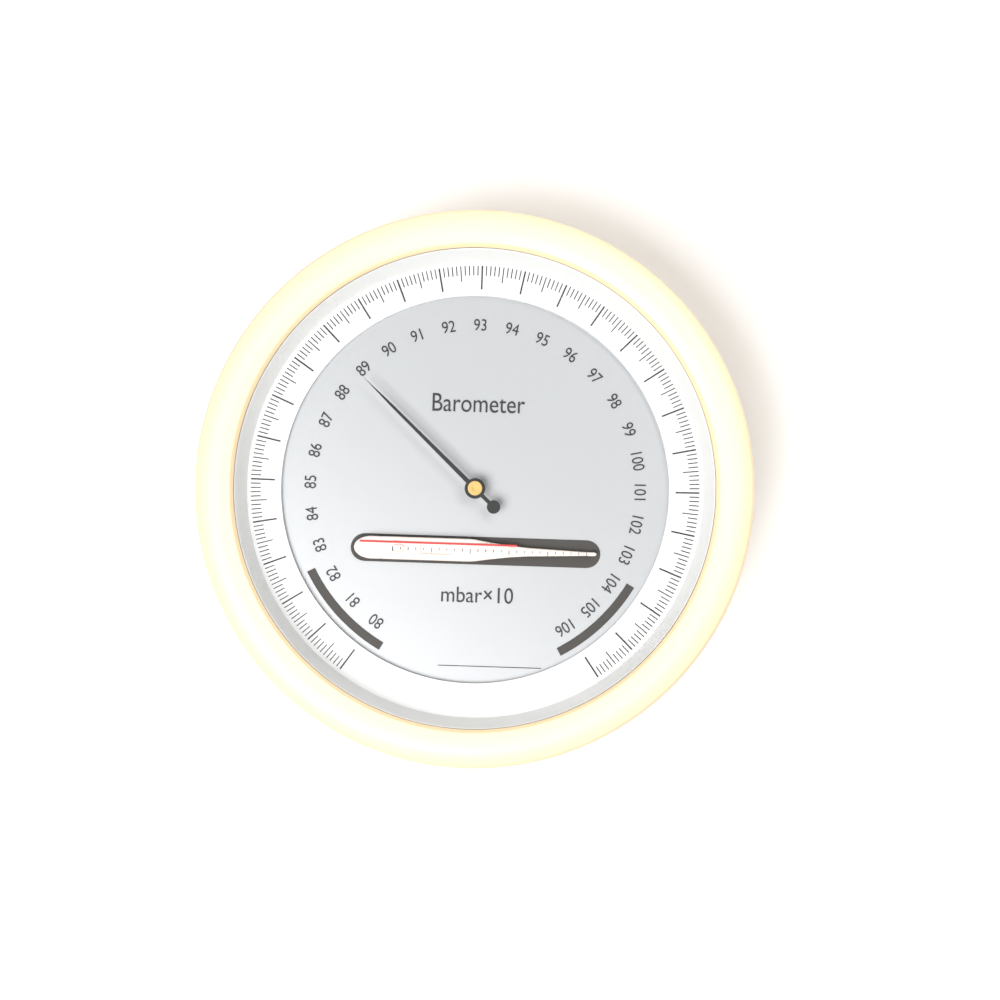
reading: 88.8 mbar×10
